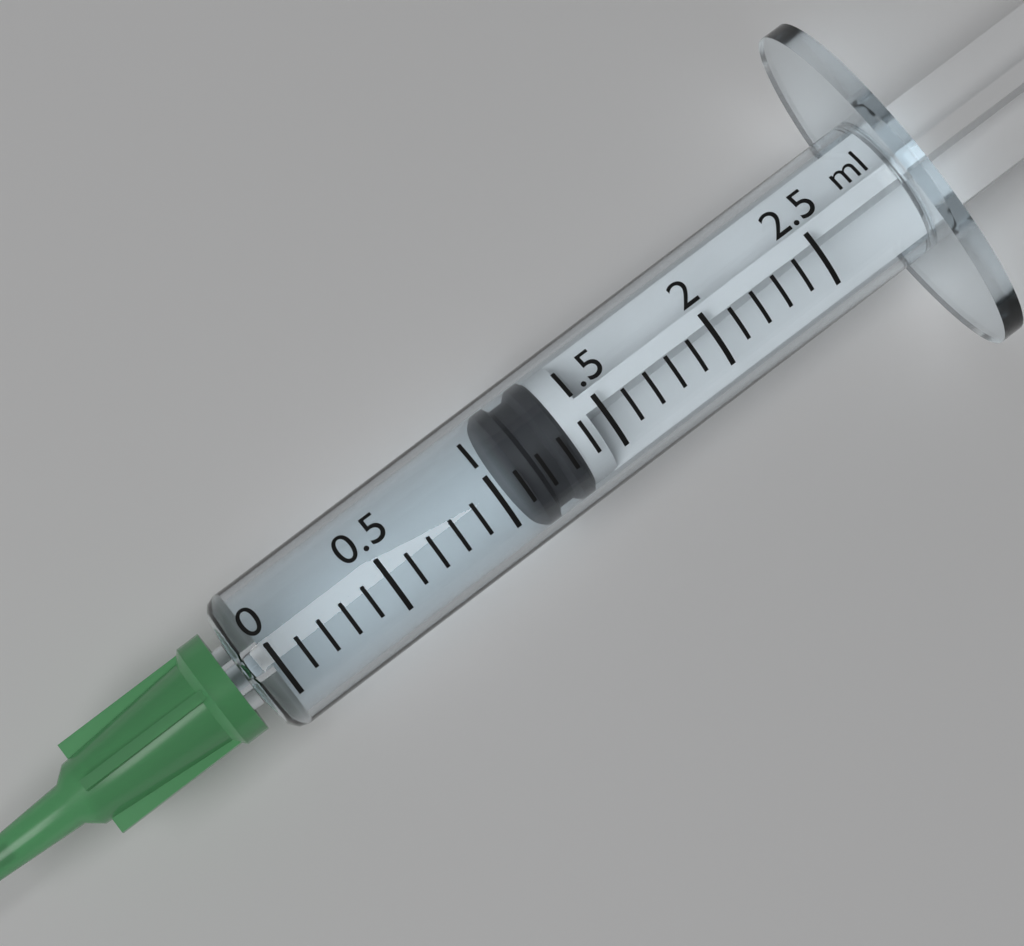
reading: 1.1 ml
